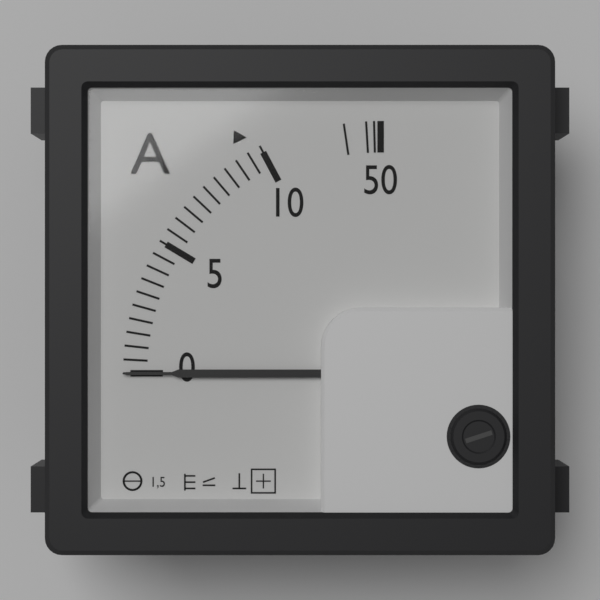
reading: 0.0 A
